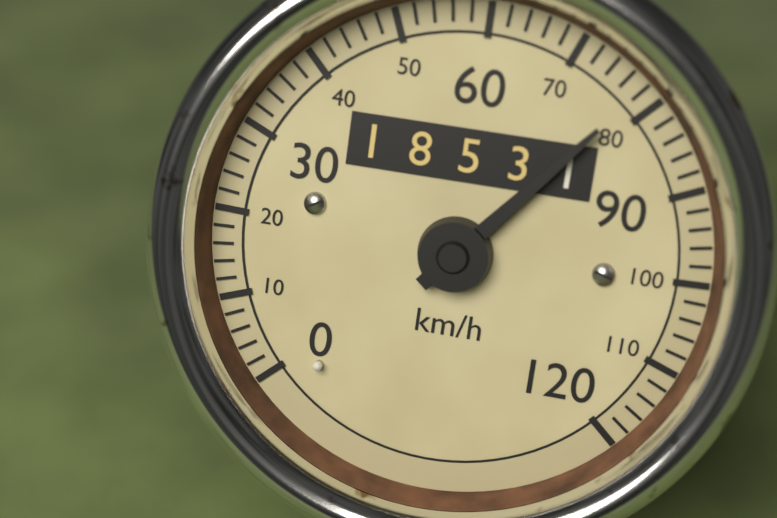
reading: 78 km/h
